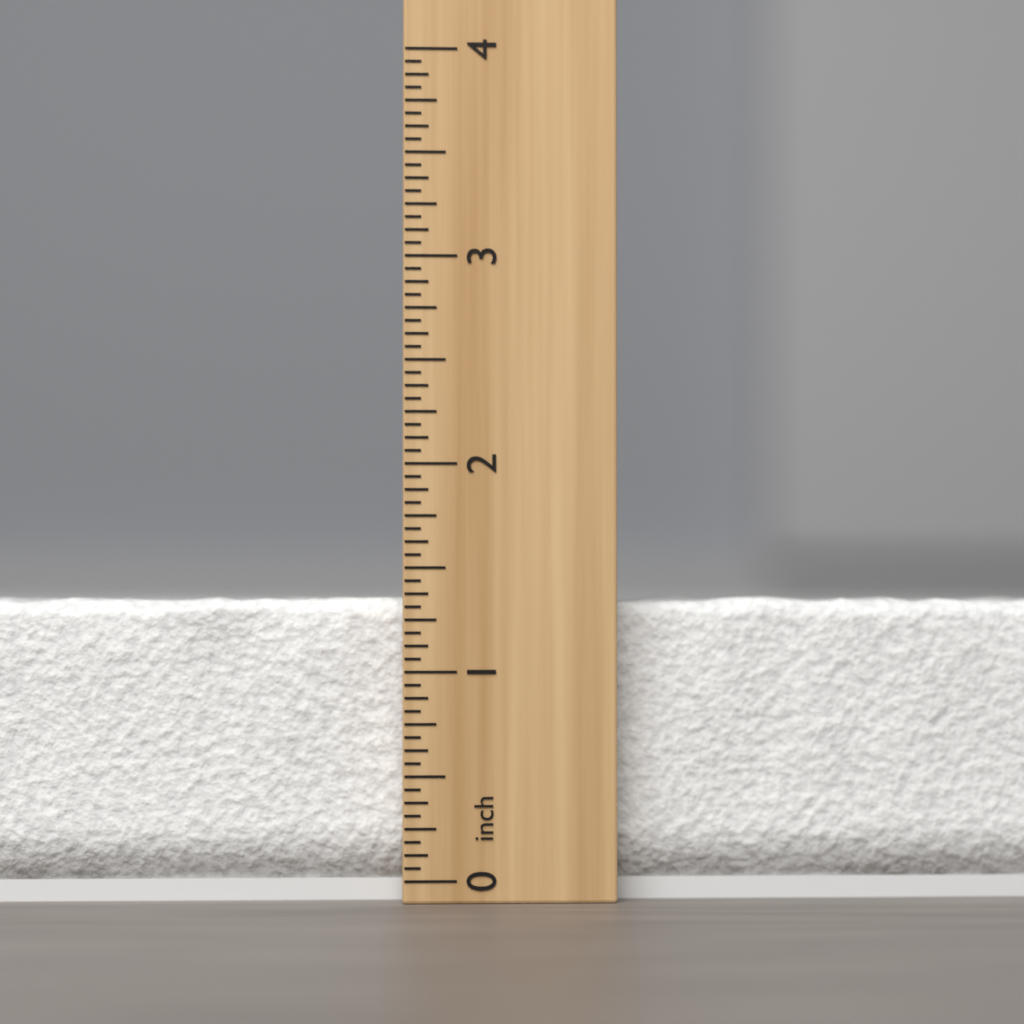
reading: 1.3750 inch
